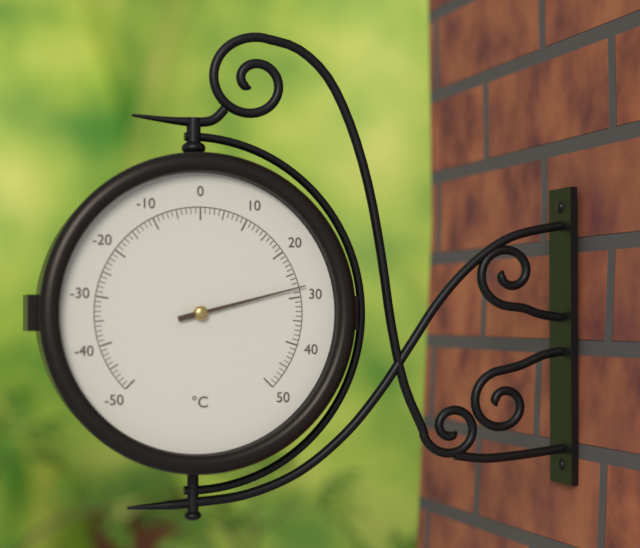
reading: 28 °C
